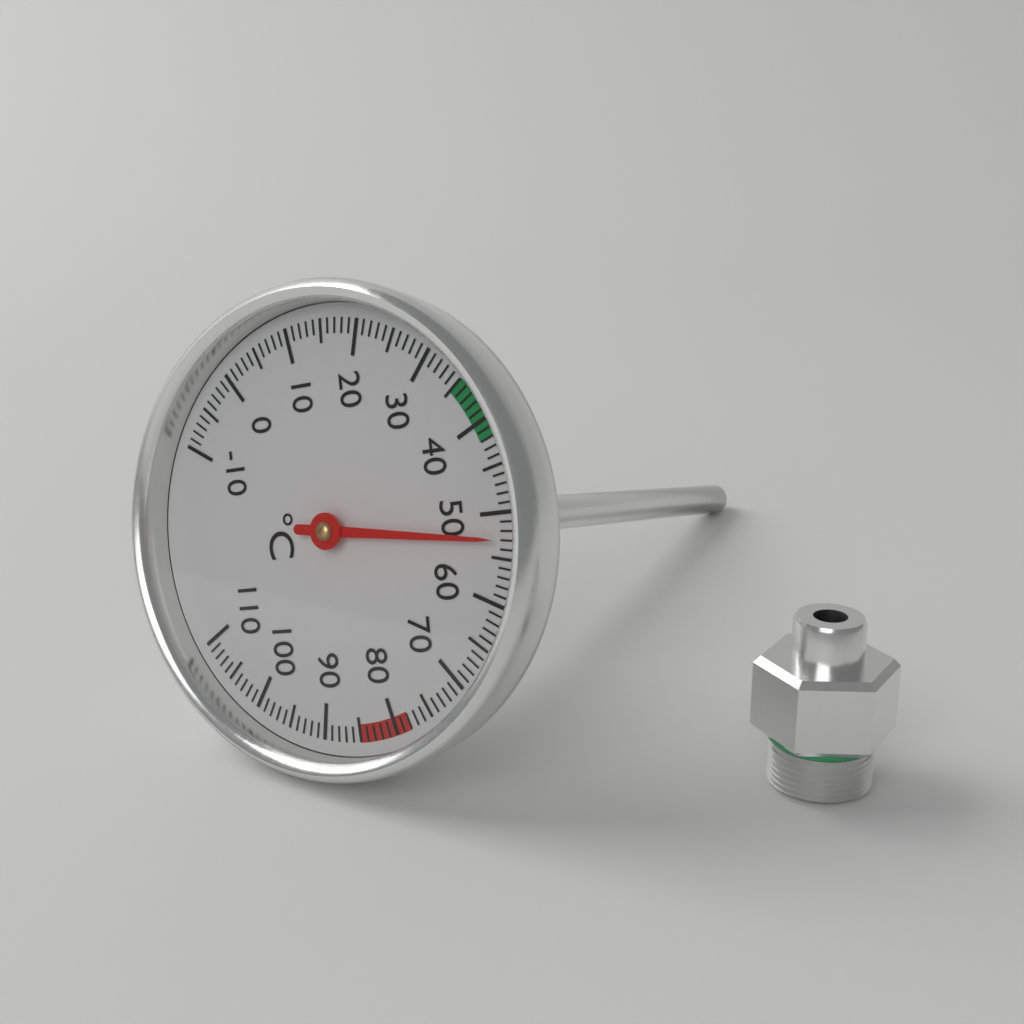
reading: 53 °C
